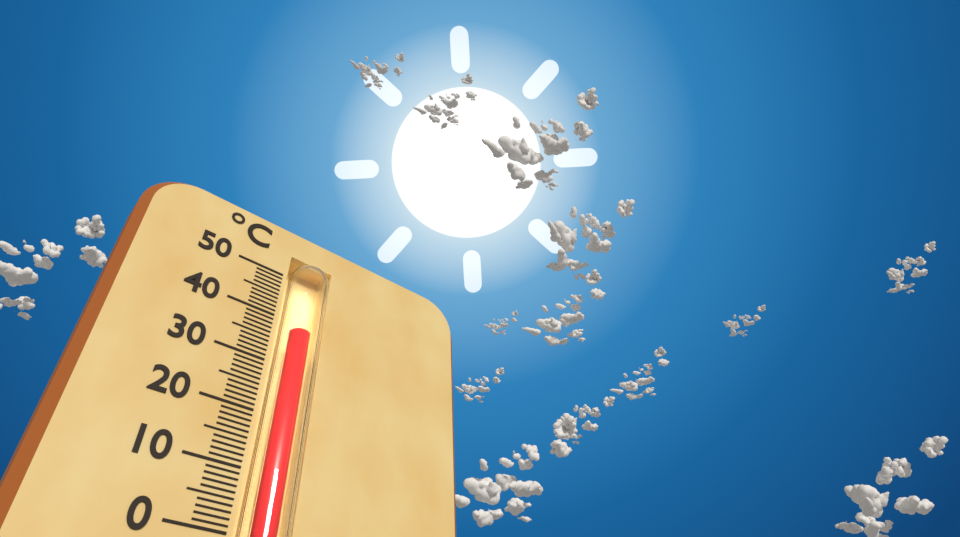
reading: 38 °C
